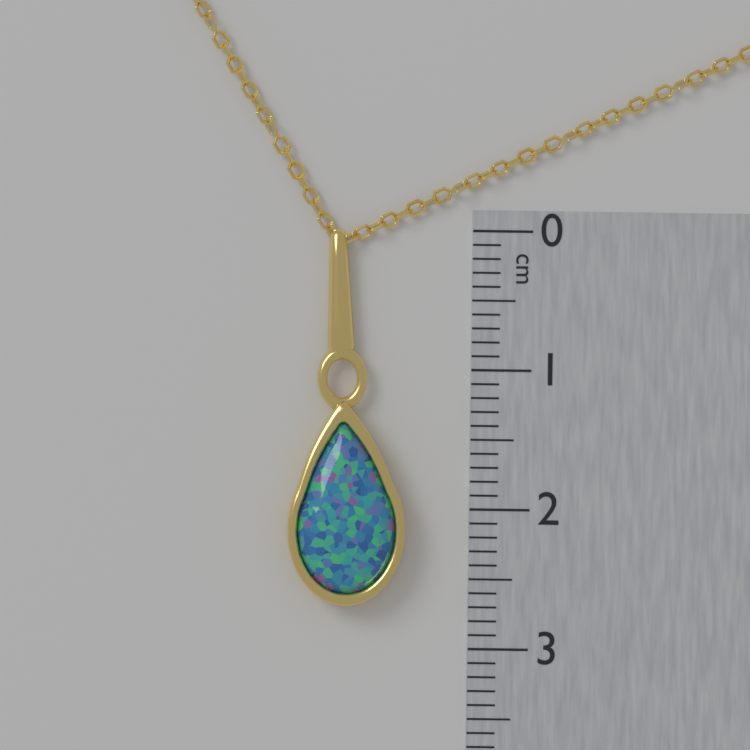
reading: 2.7 cm
